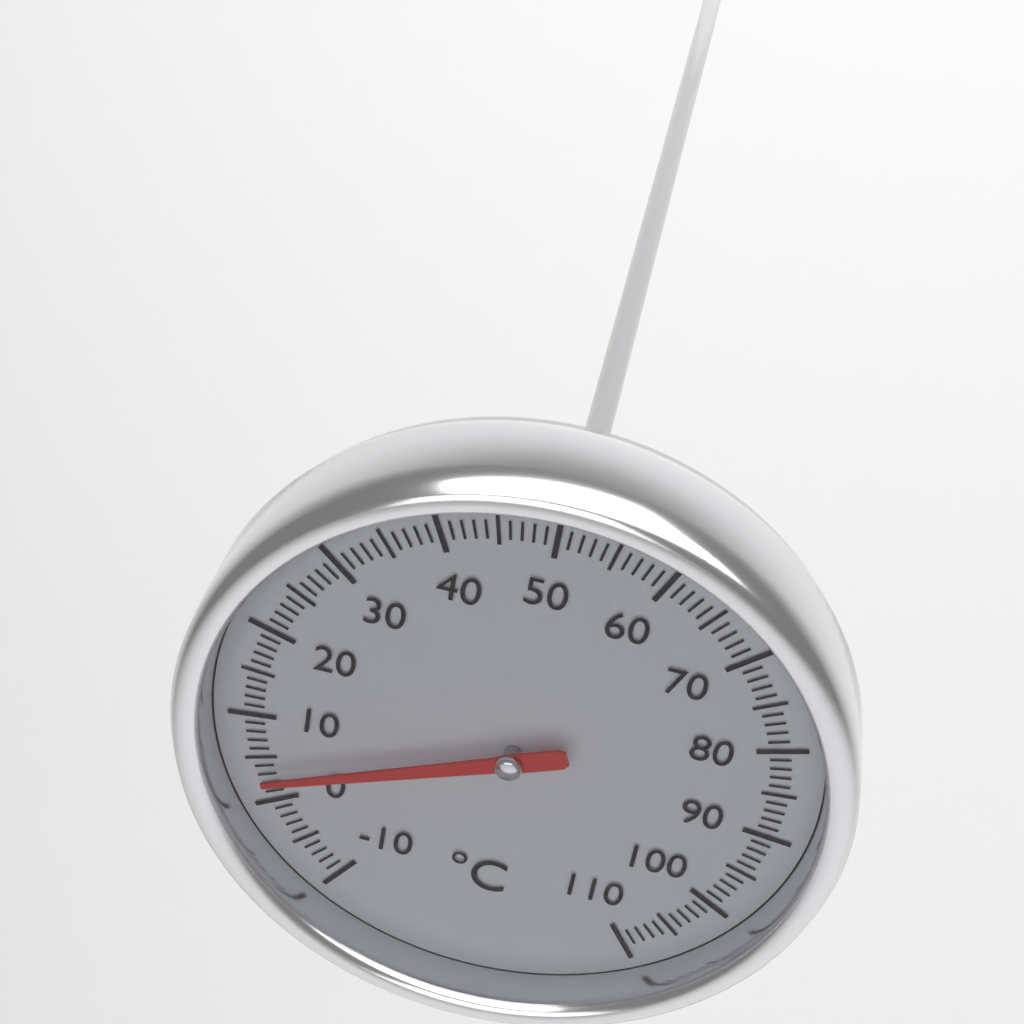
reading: 3 °C
